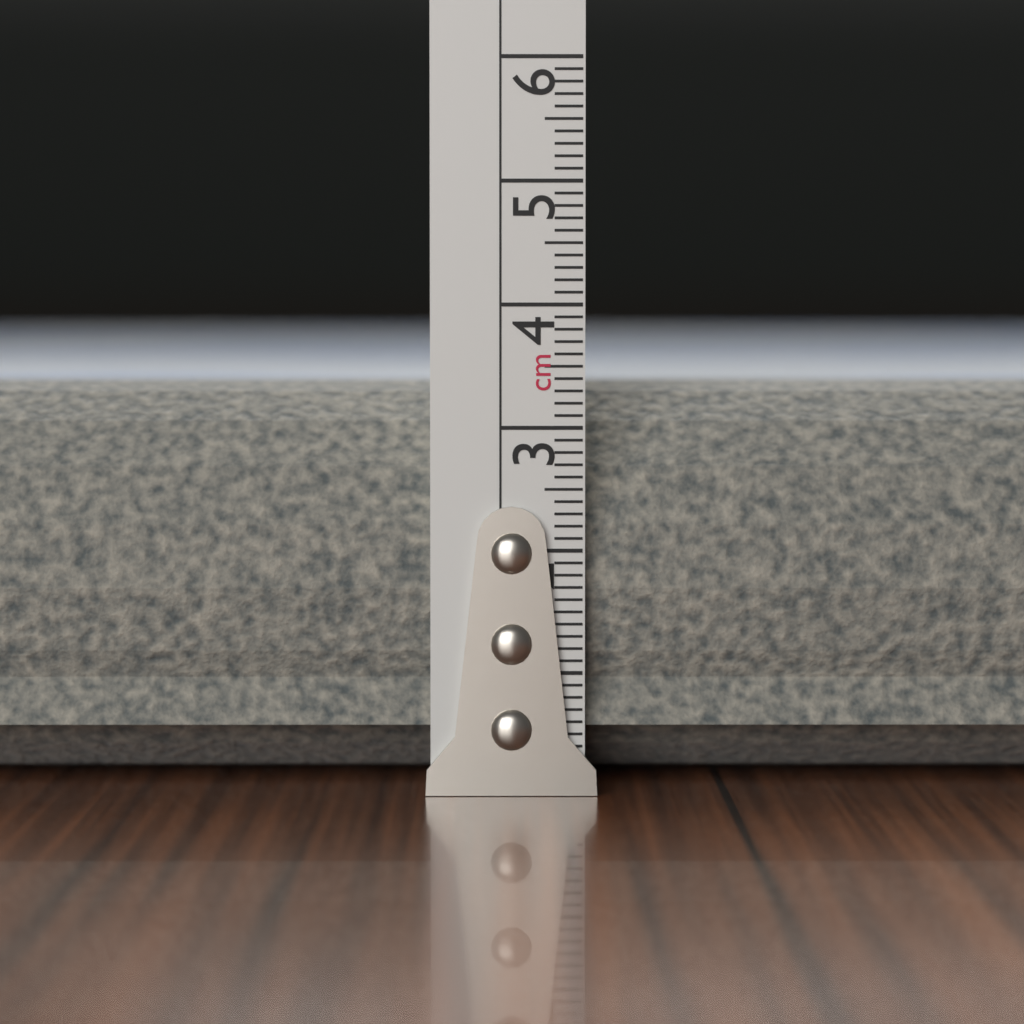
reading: 3.5 cm
